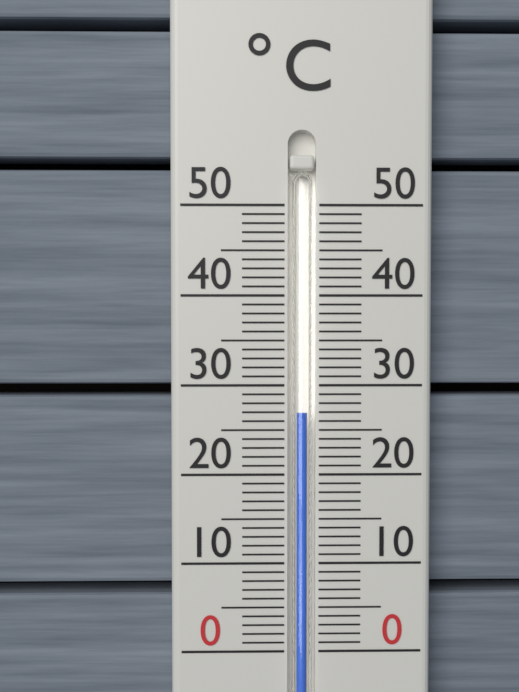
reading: 27 °C
